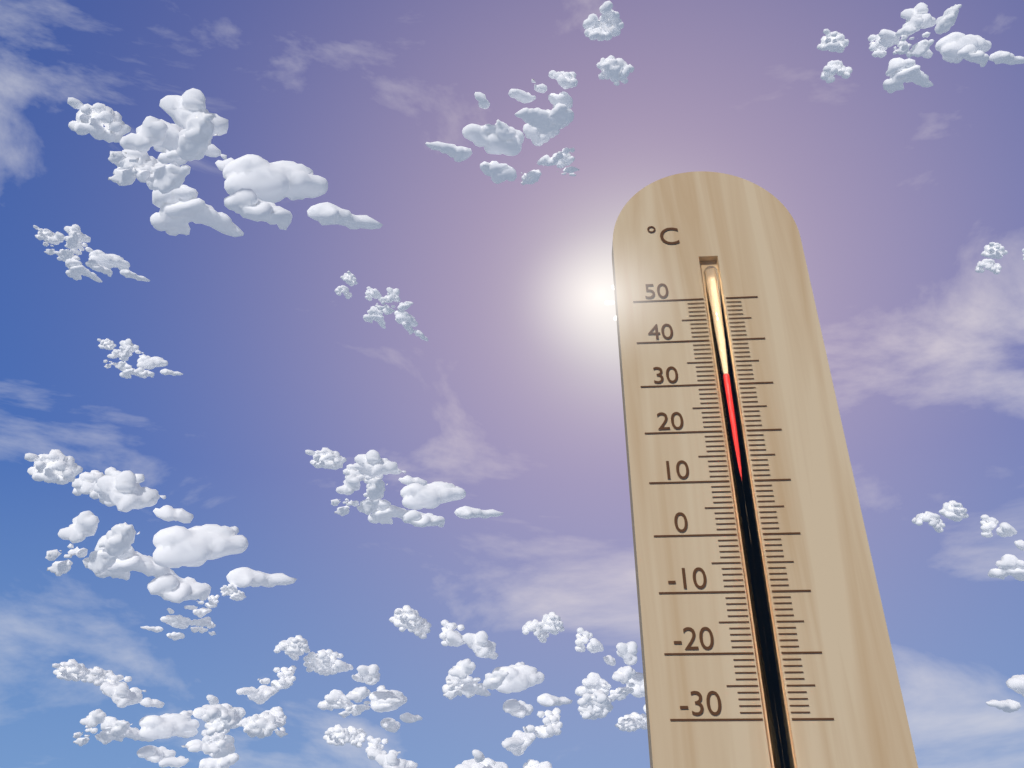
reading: 32 °C
